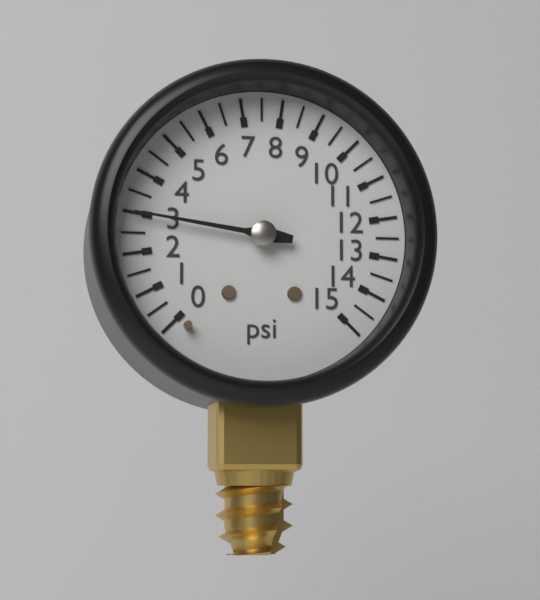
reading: 3.0 psi
